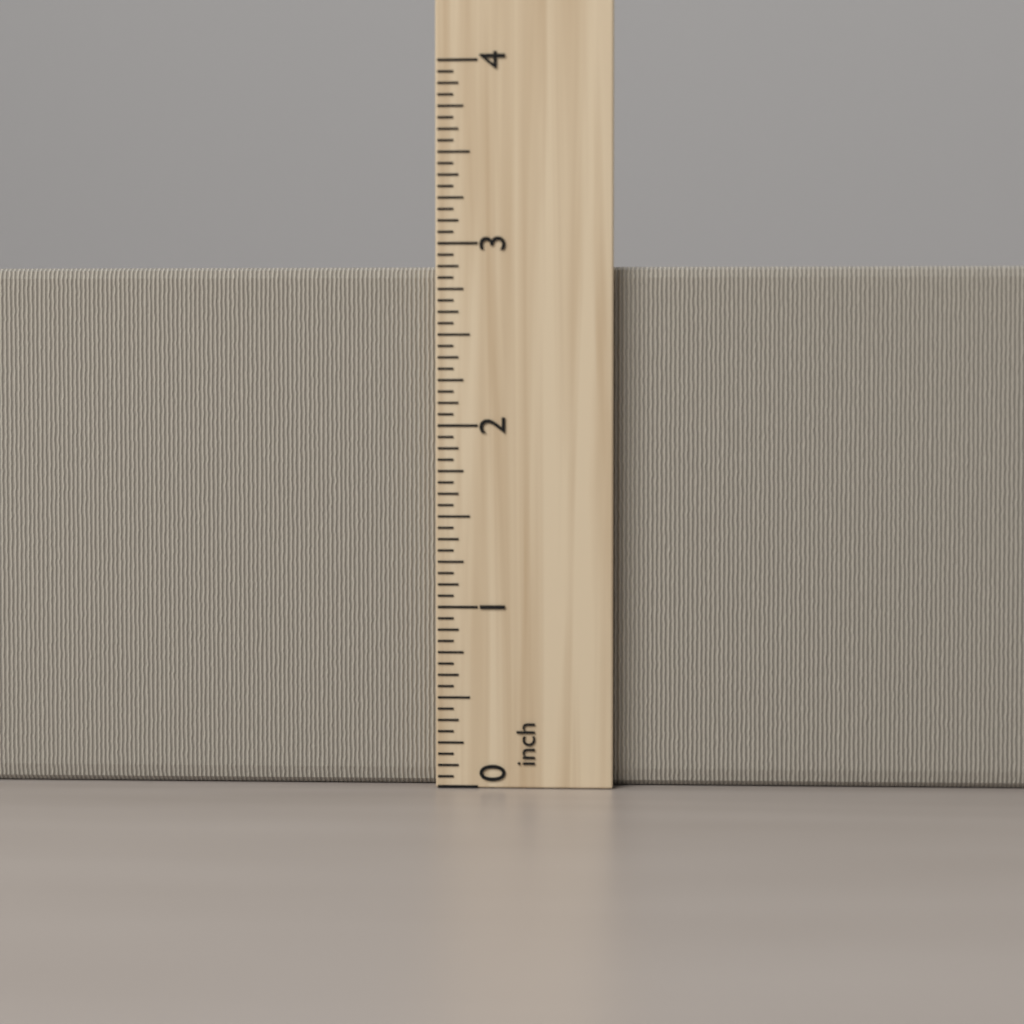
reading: 2.8750 inch
